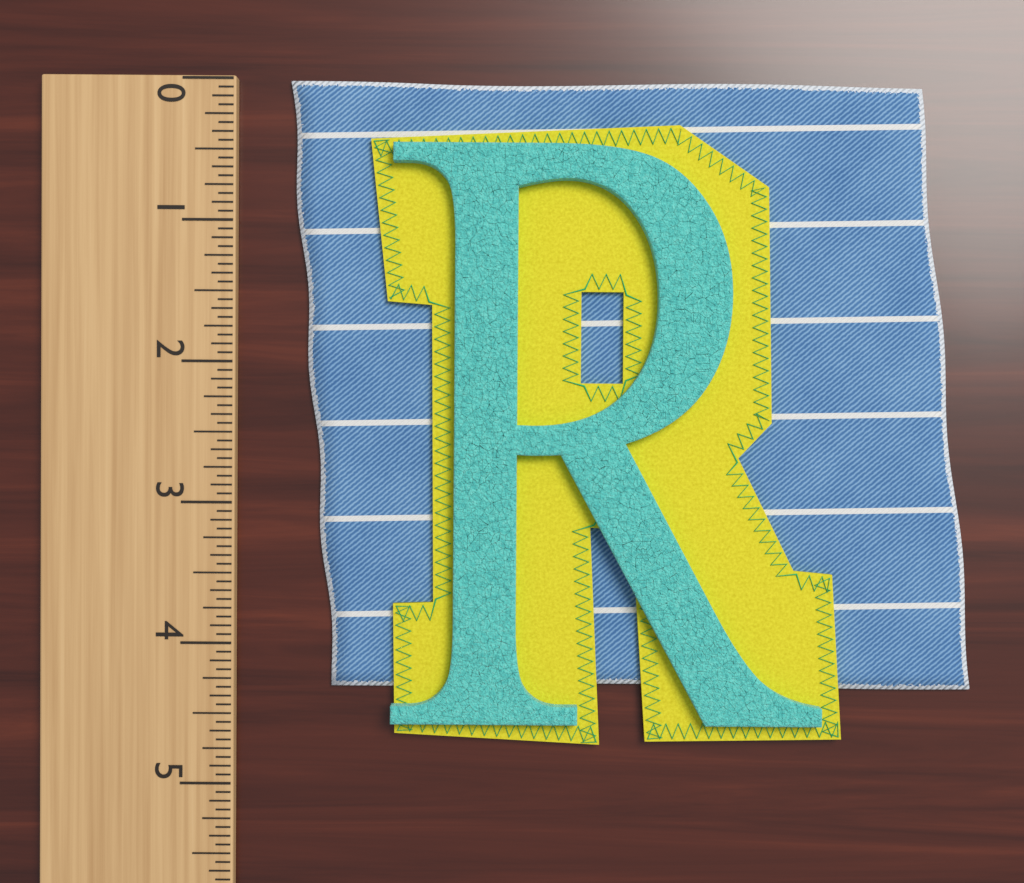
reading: 4.3125 (no unit)
